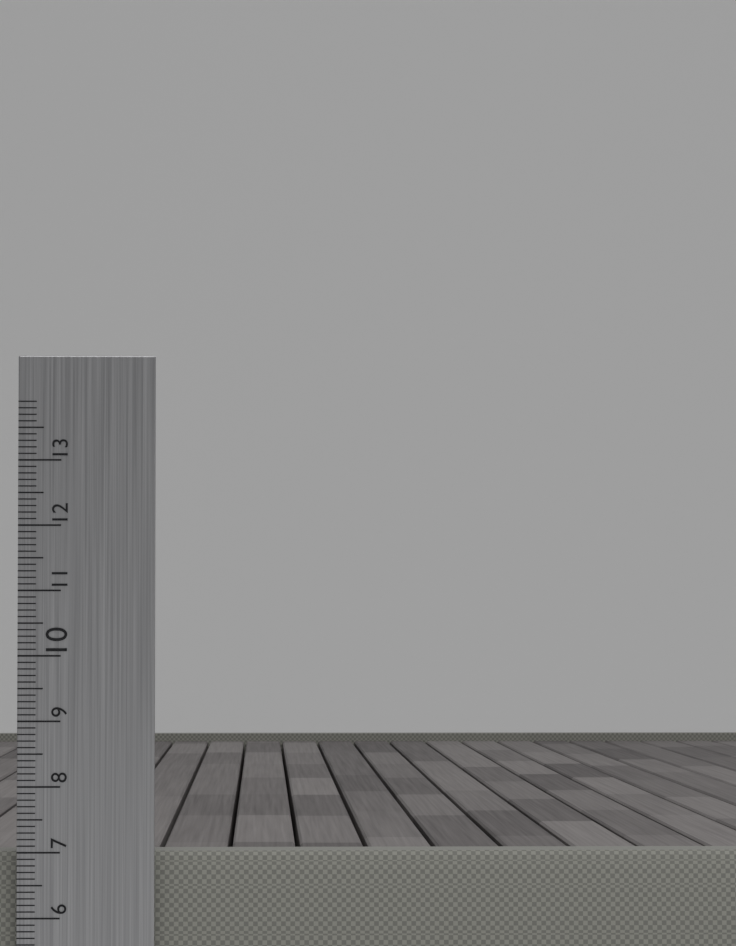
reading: 7.0 cm
